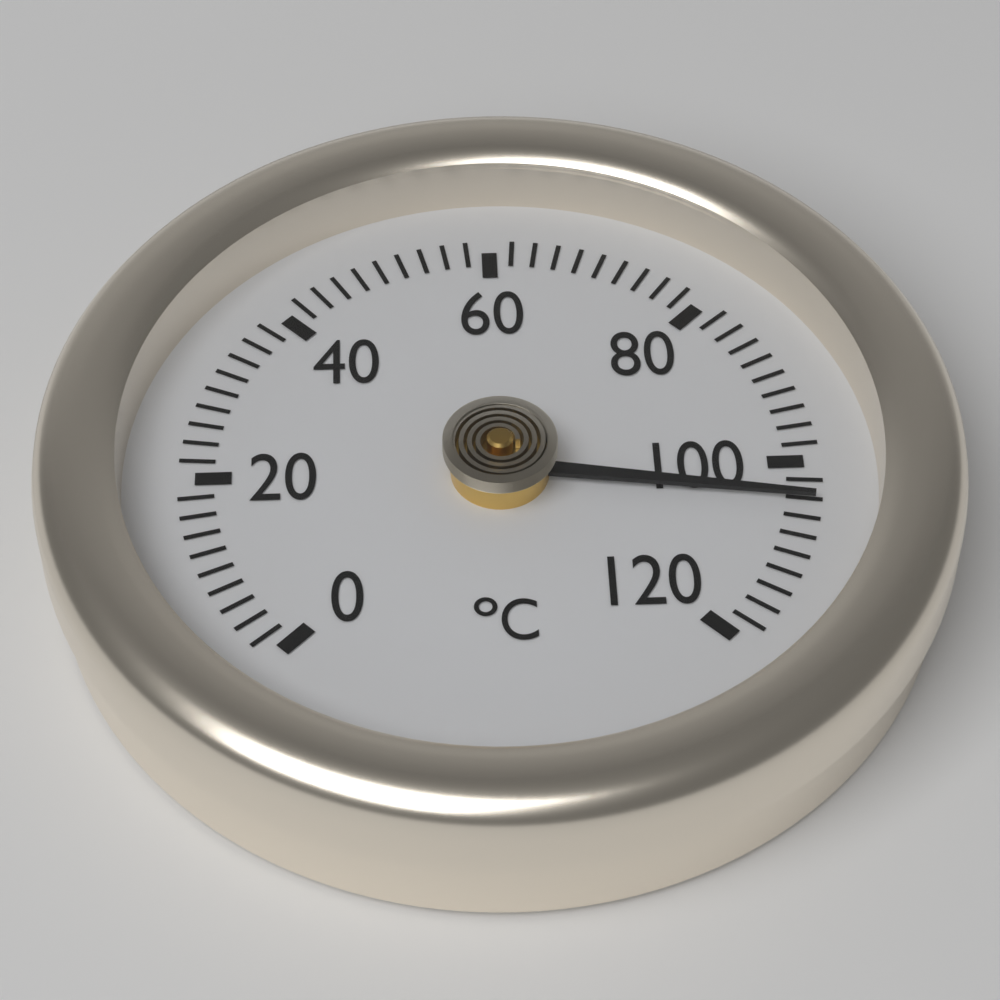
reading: 104 °C
